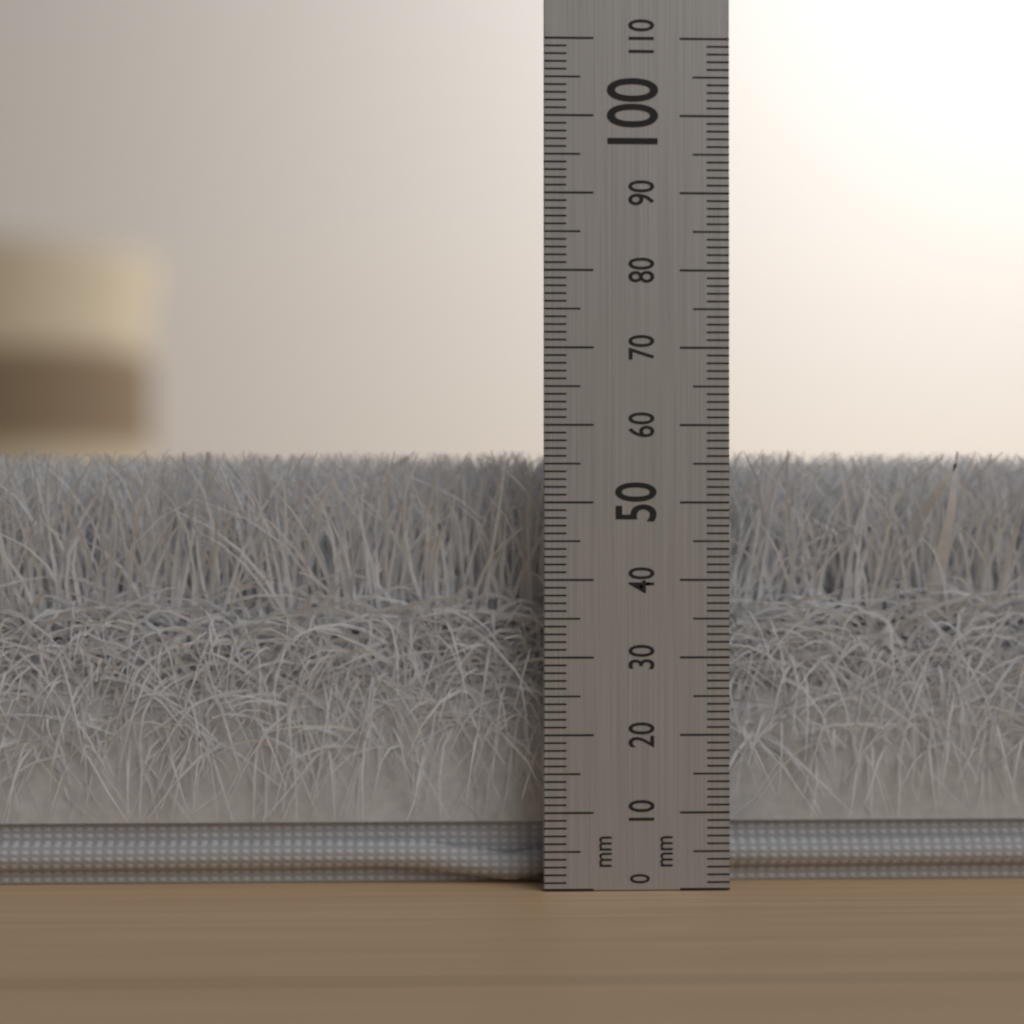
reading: 57 mm
